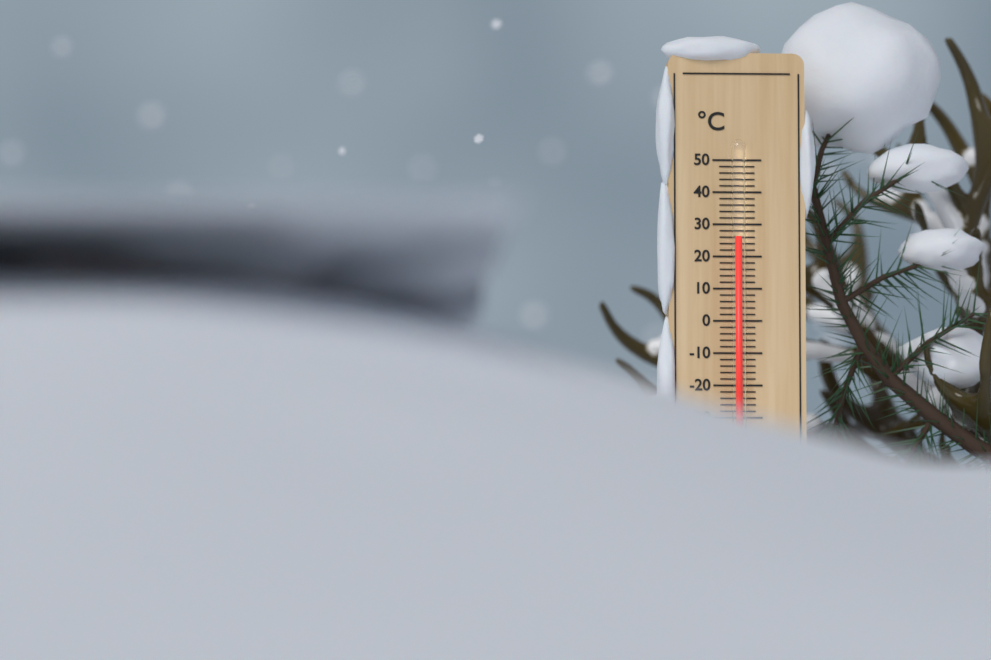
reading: 26 °C
